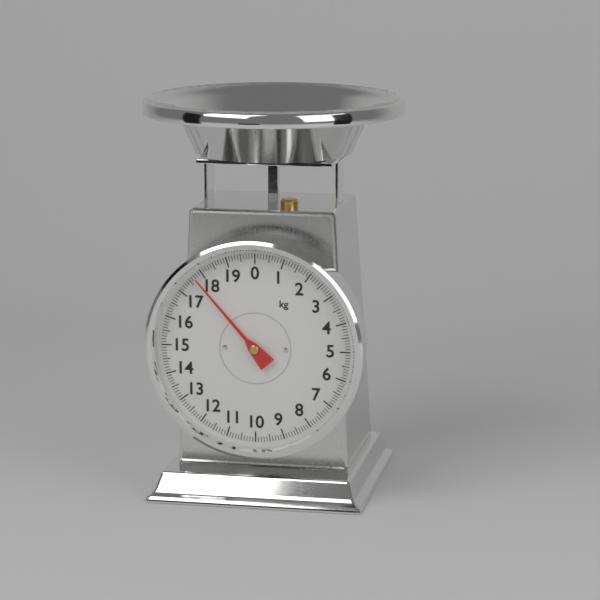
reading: 17.7 kg
